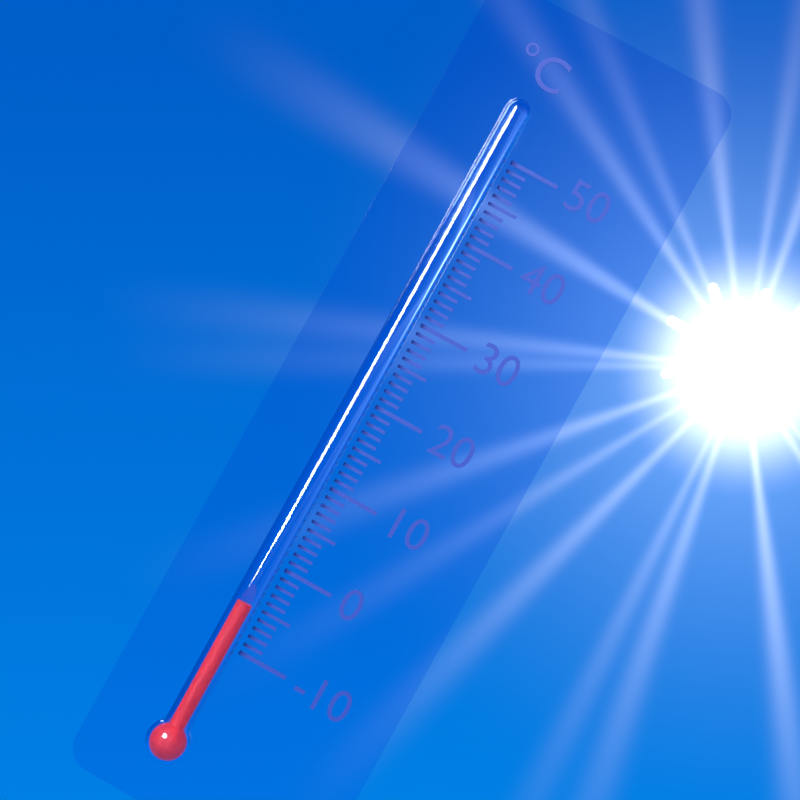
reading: -5 °C
